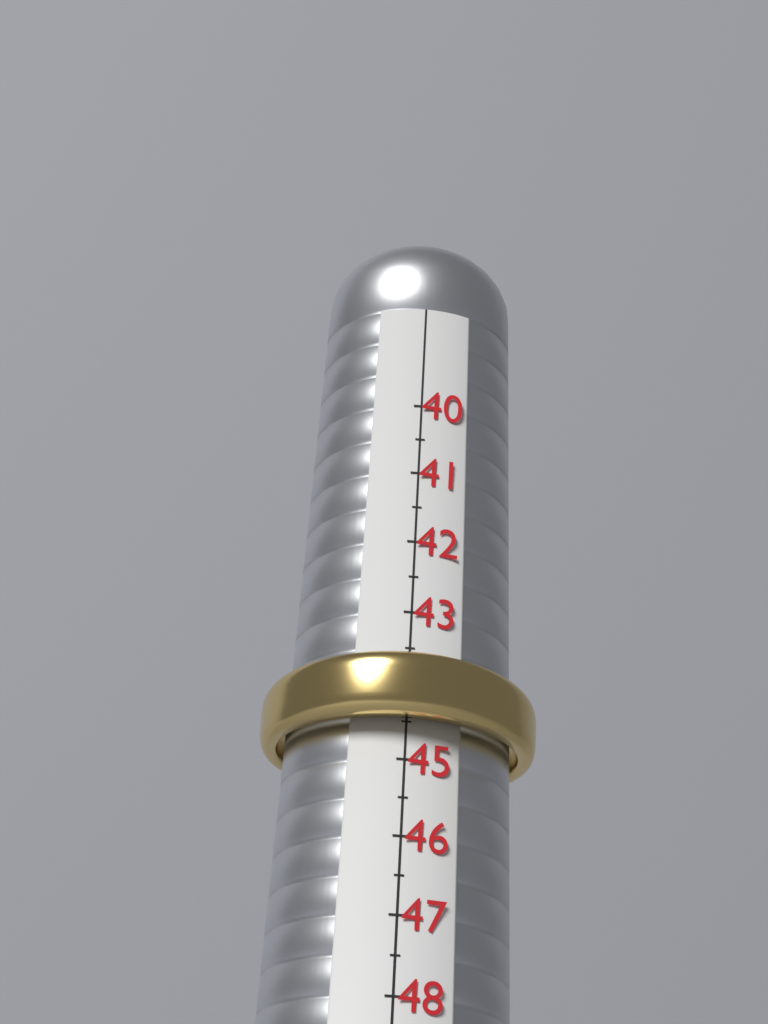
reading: 44.5 (no unit)
